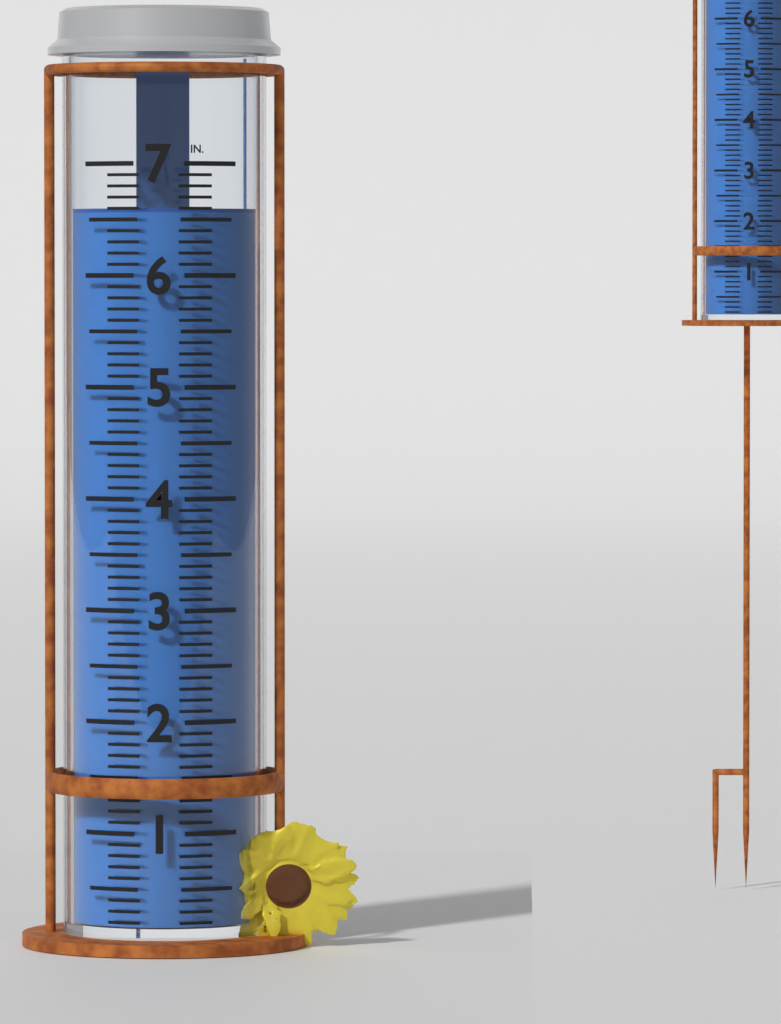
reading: 6.6 in
